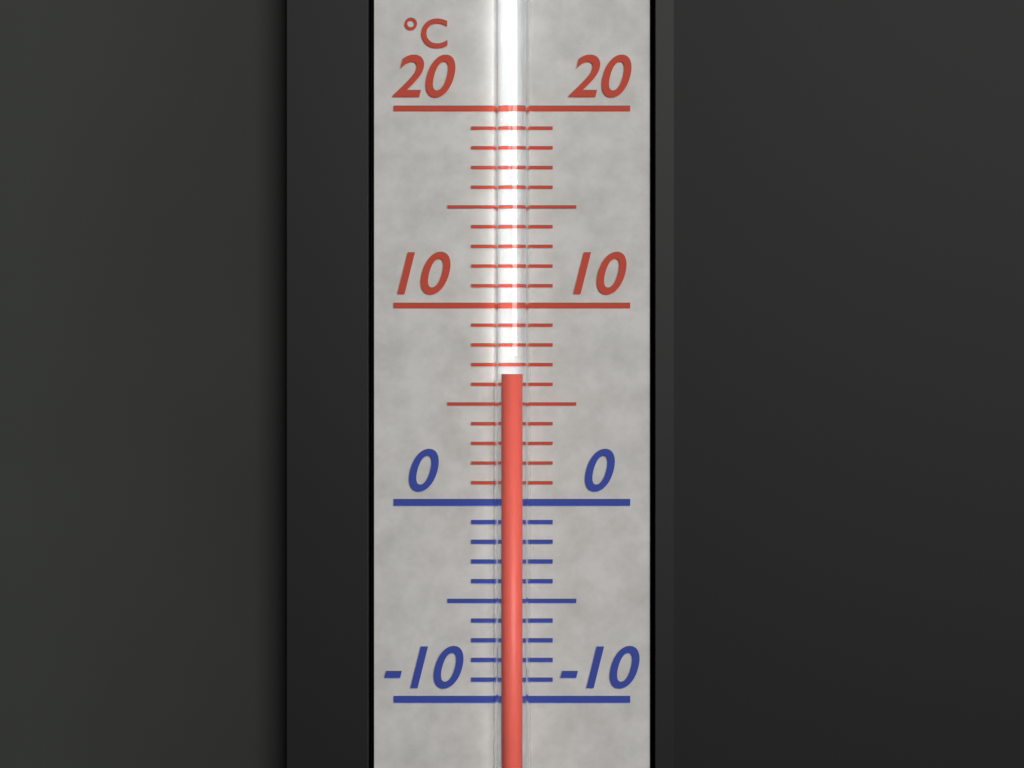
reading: 6.5 °C
